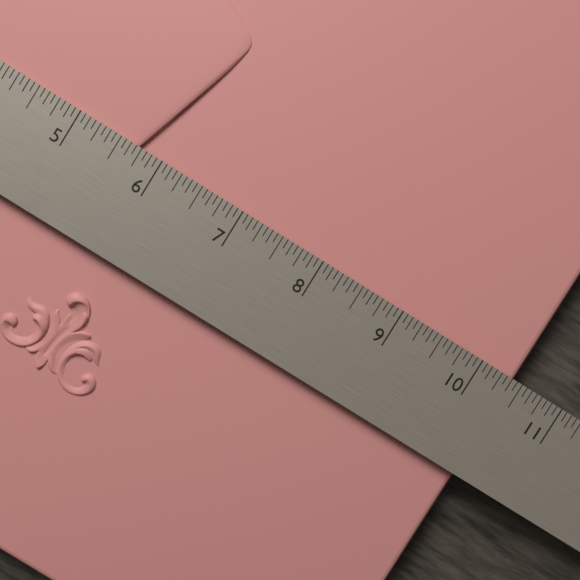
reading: 10.4375 in
